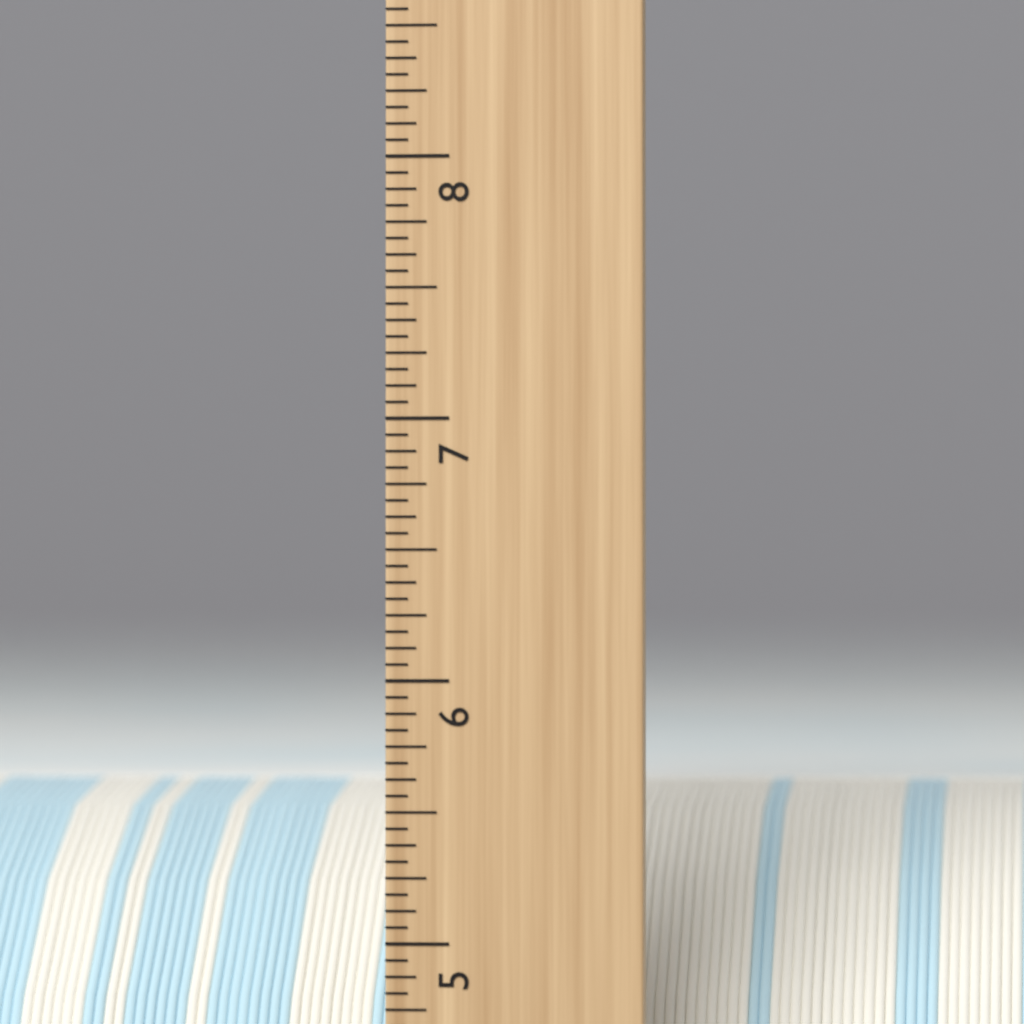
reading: 5.5625 inch
